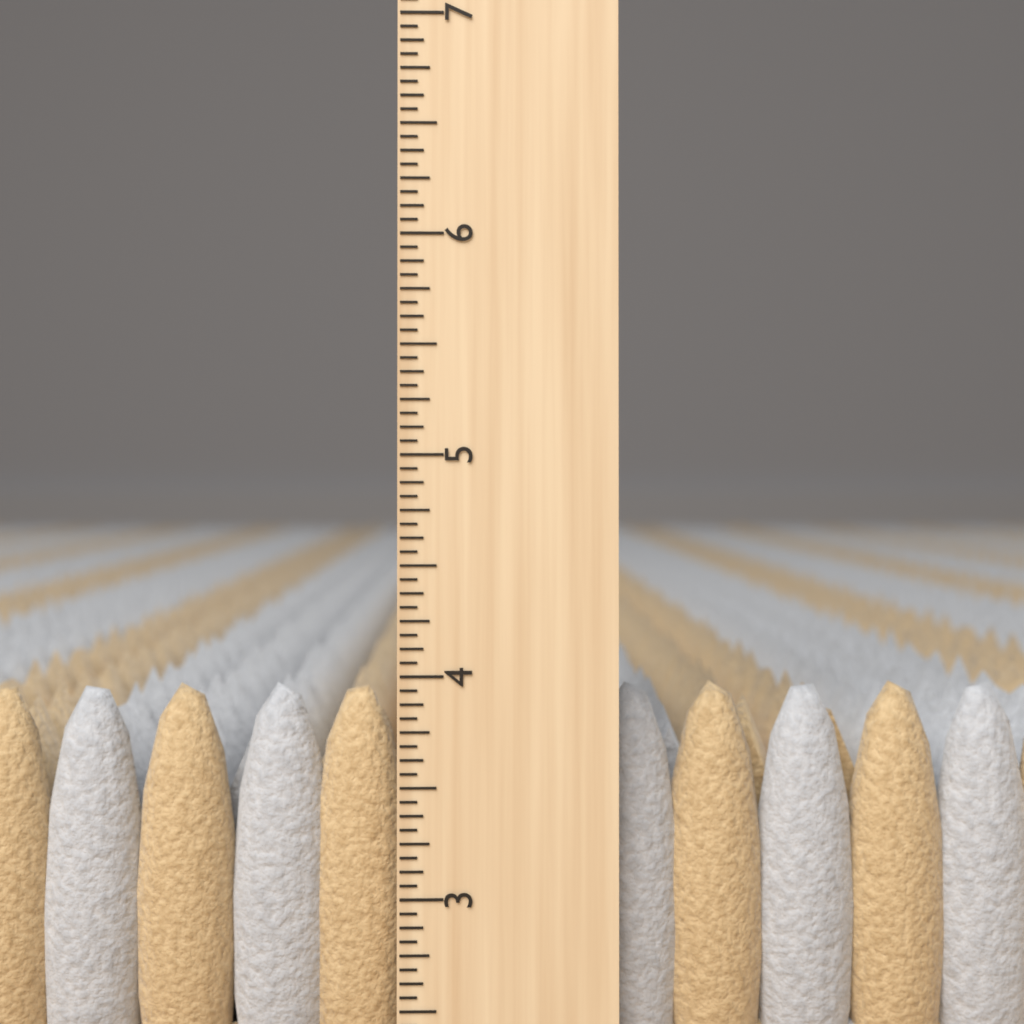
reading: 3.9375 inch
